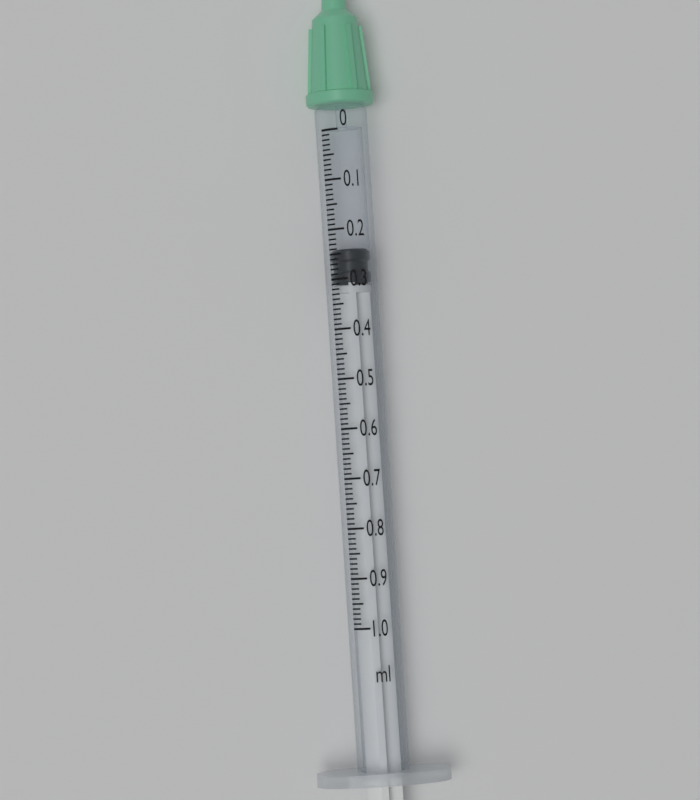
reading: 0.24 ml
